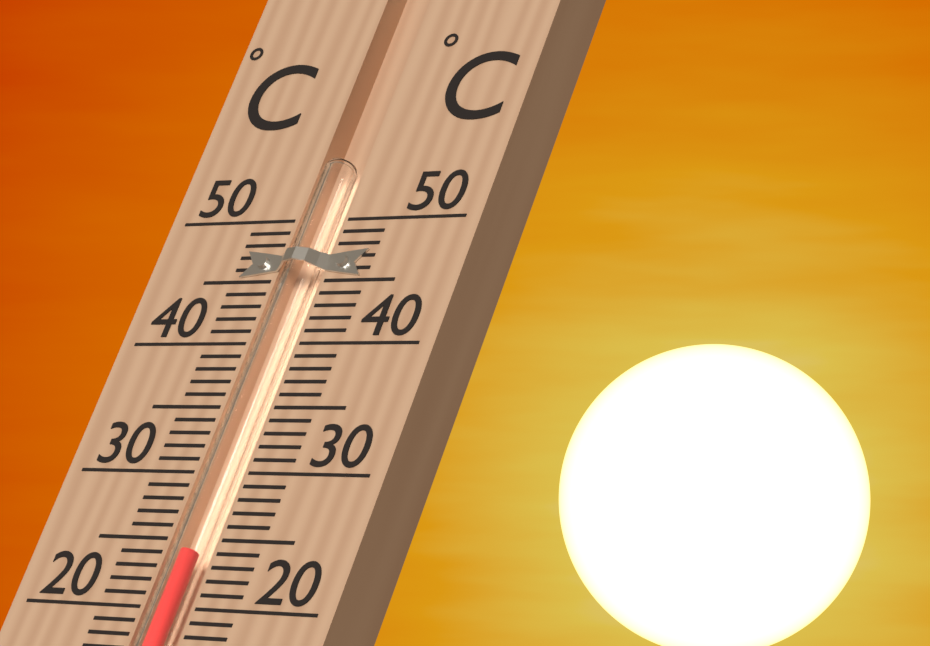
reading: 24 °C
